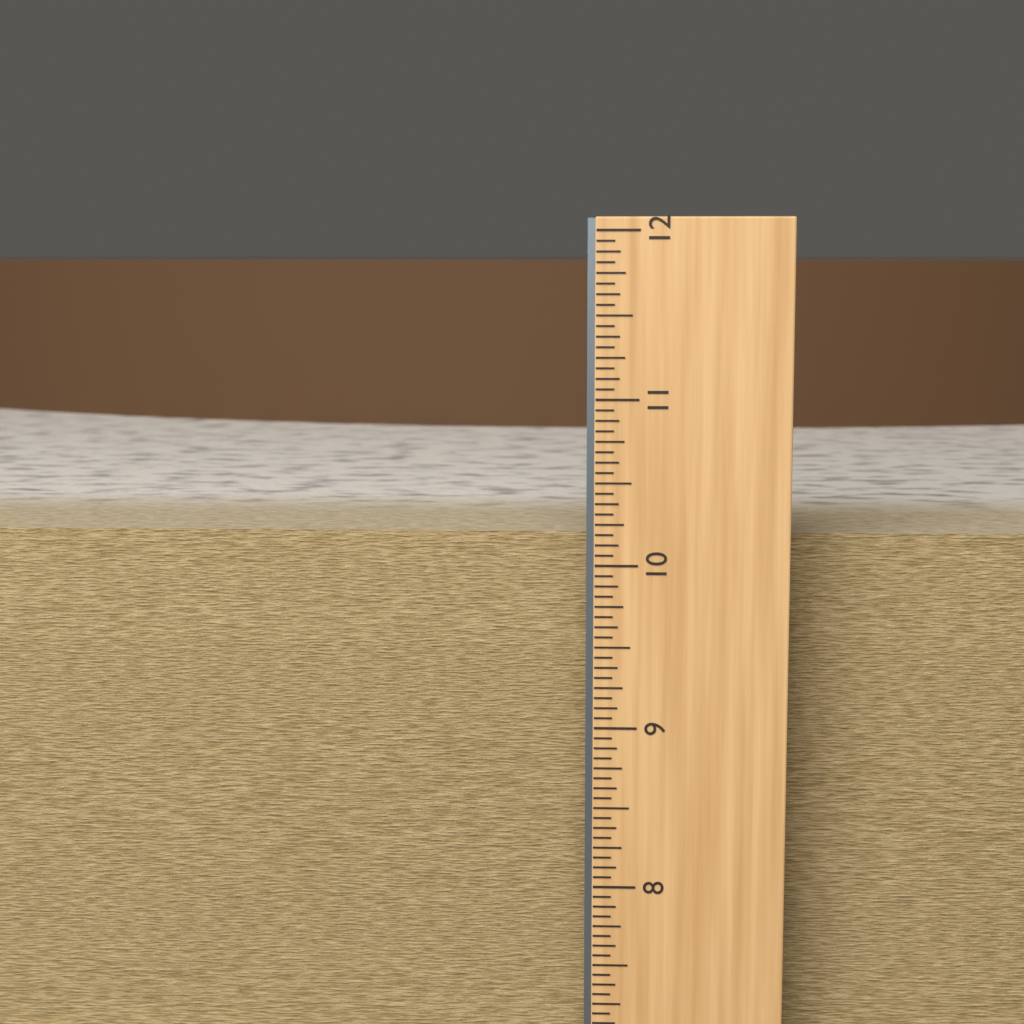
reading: 10.1250 in
